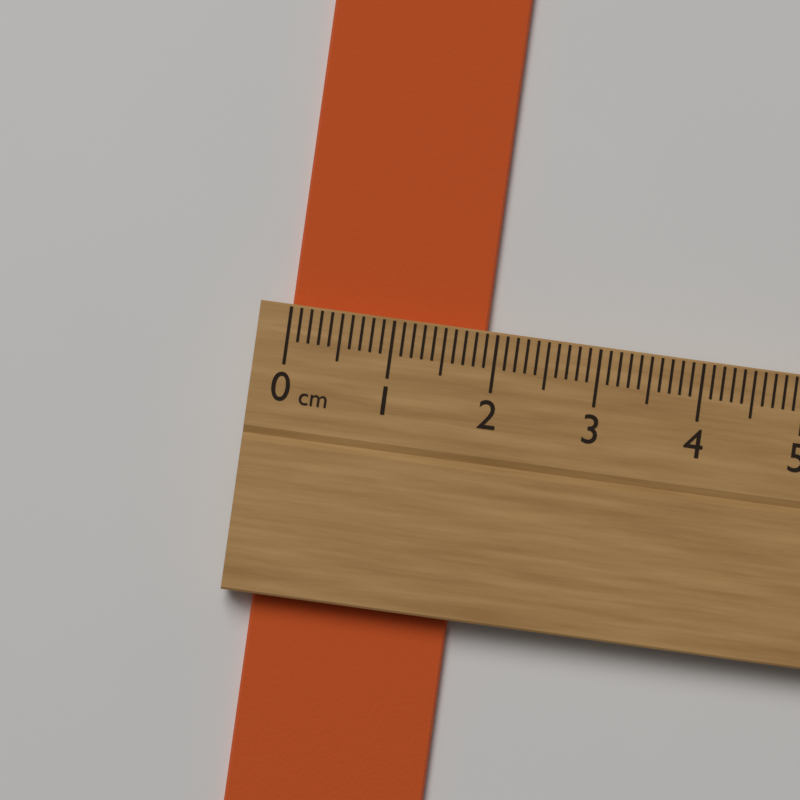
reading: 1.9 cm
